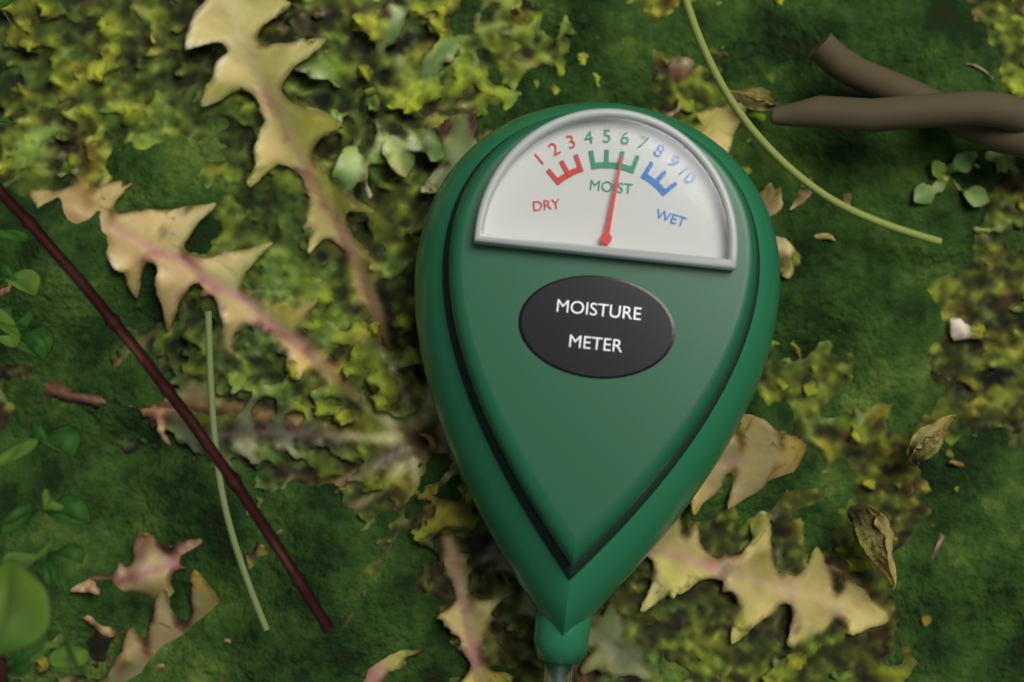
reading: 6 (no unit)
